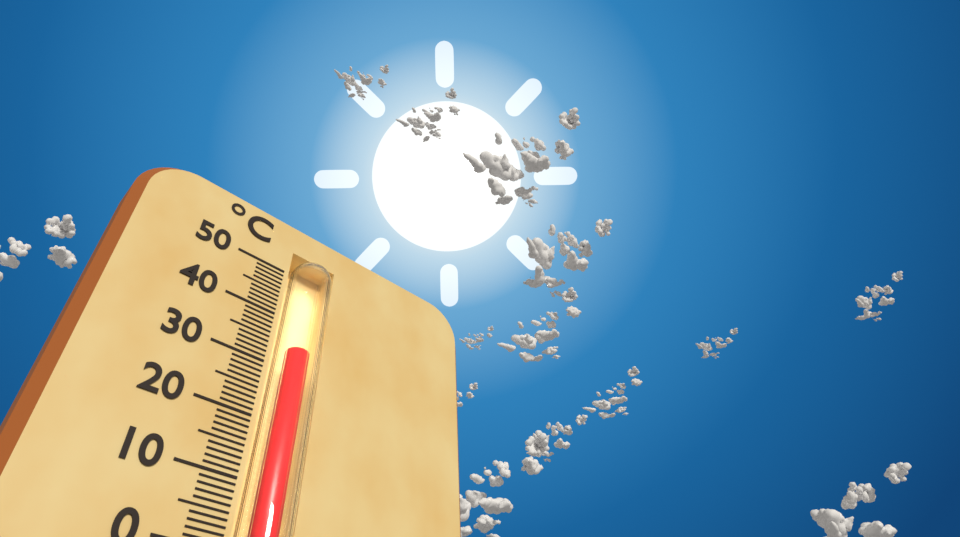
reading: 34 °C
